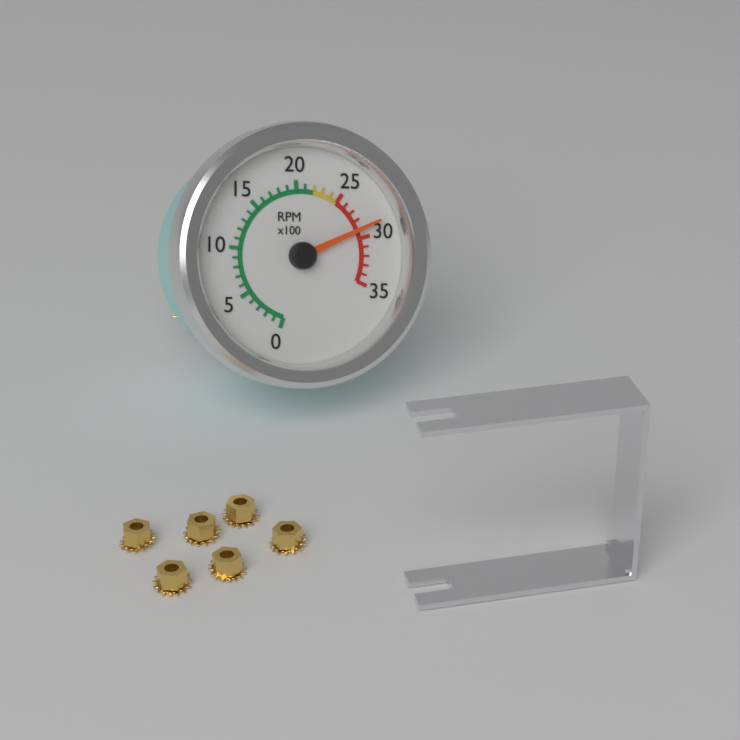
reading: 2900 RPM
